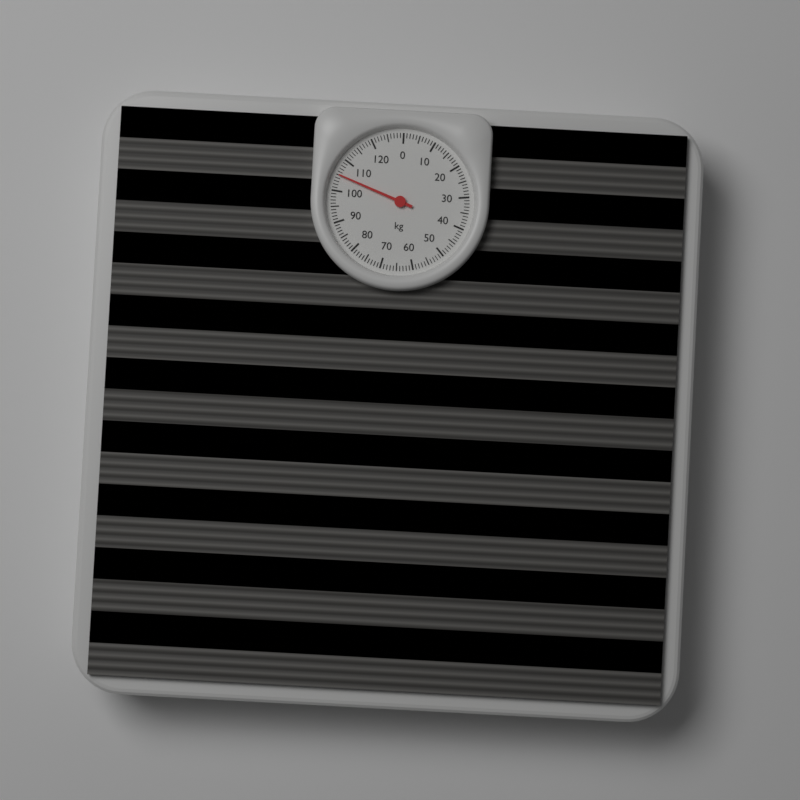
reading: 105 kg
